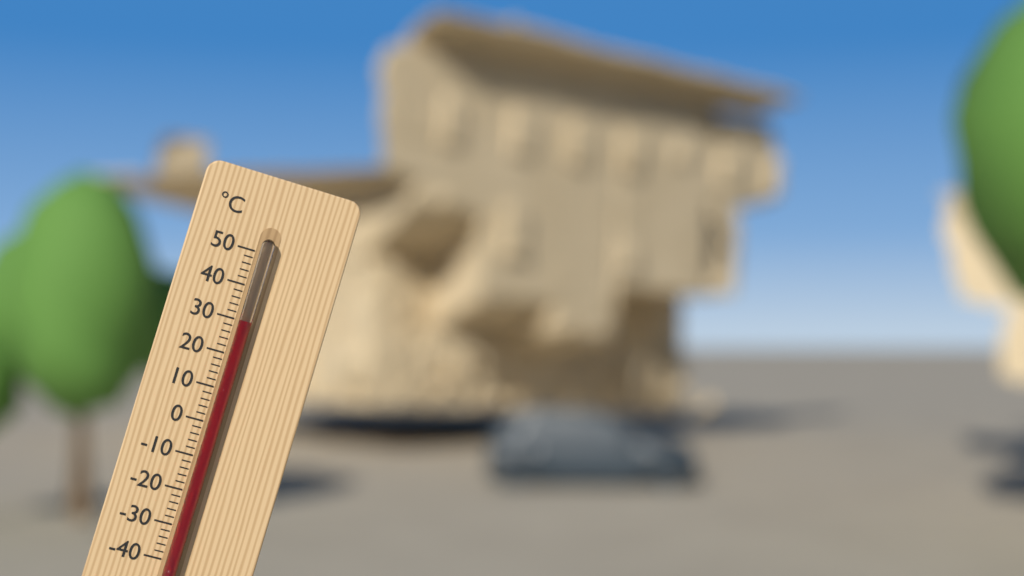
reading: 30 °C
